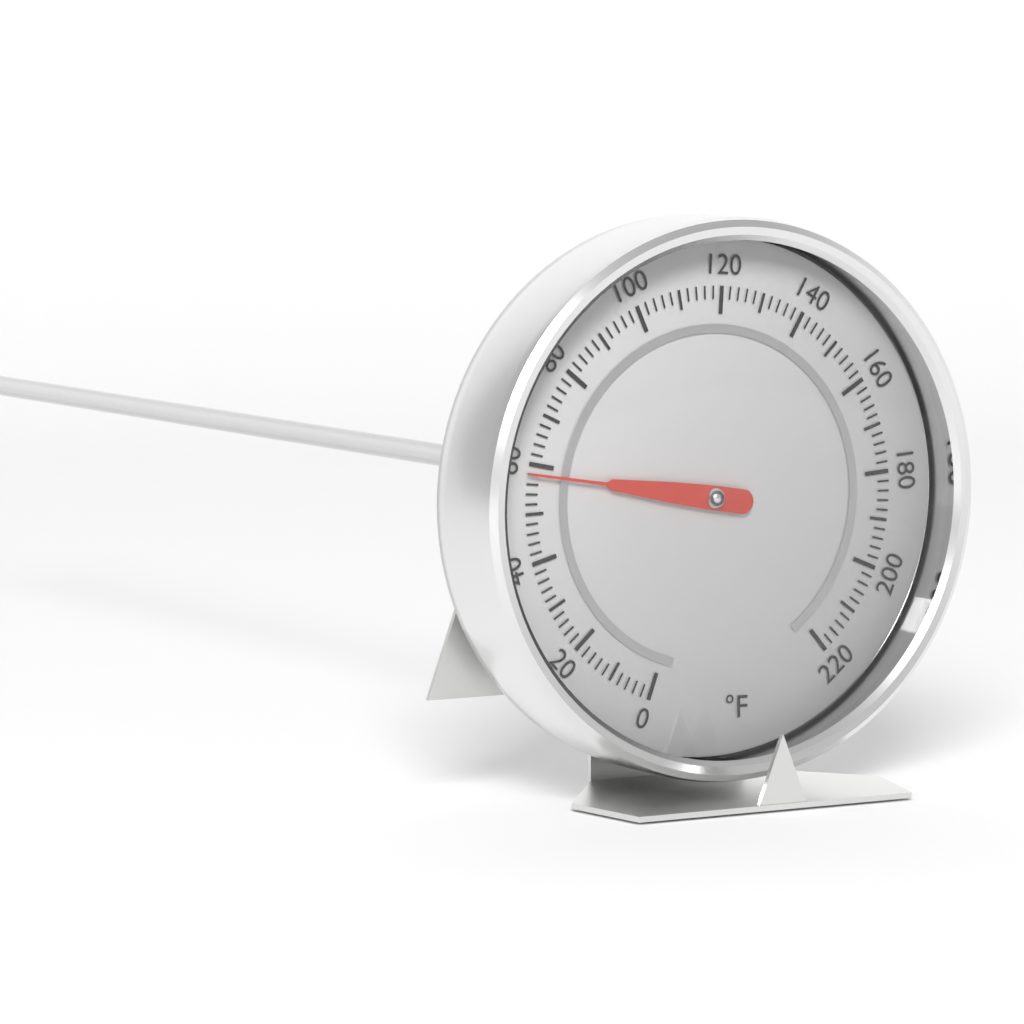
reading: 58 °F
